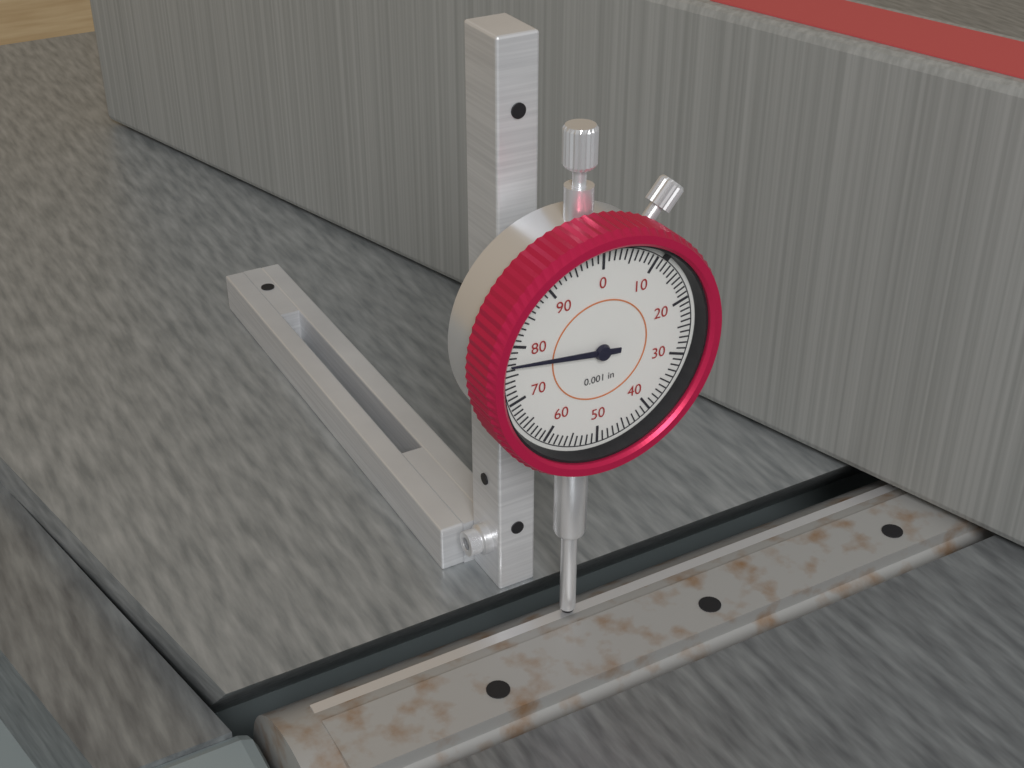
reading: 0.077 in
